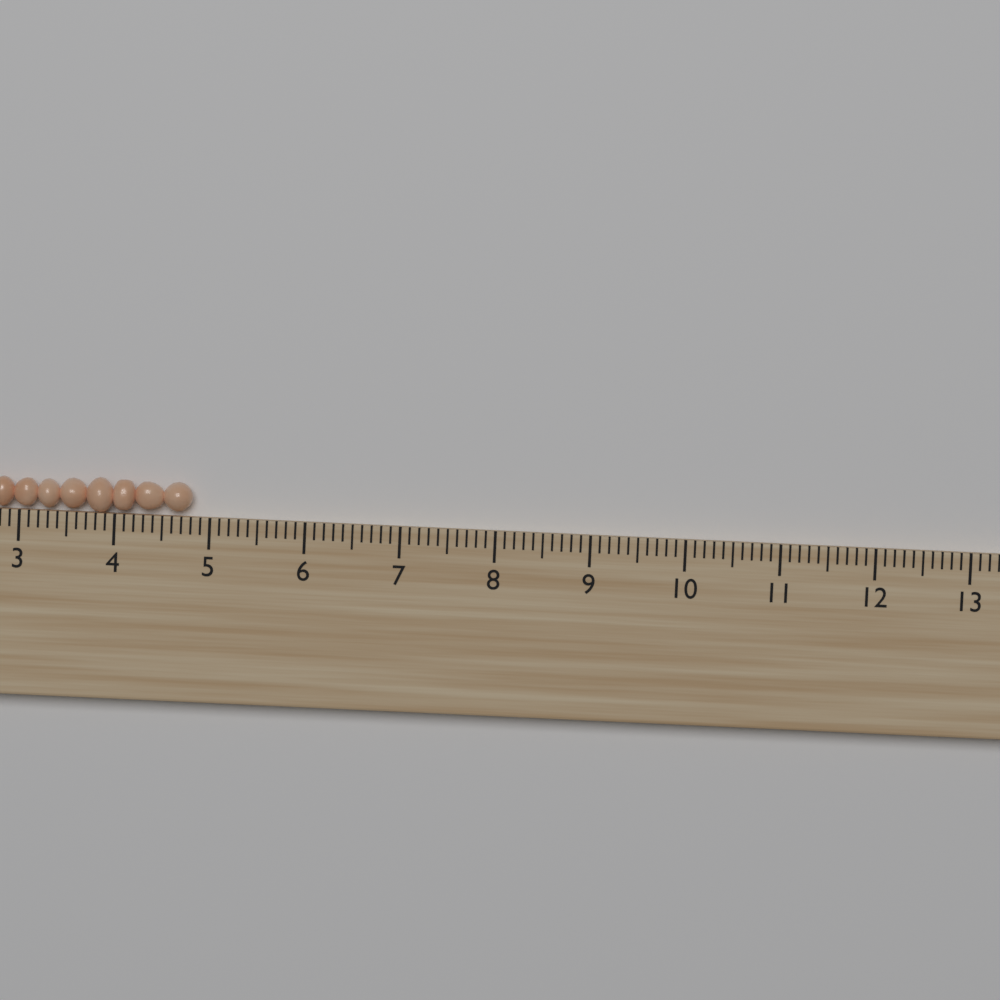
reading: 4.8 (no unit)
